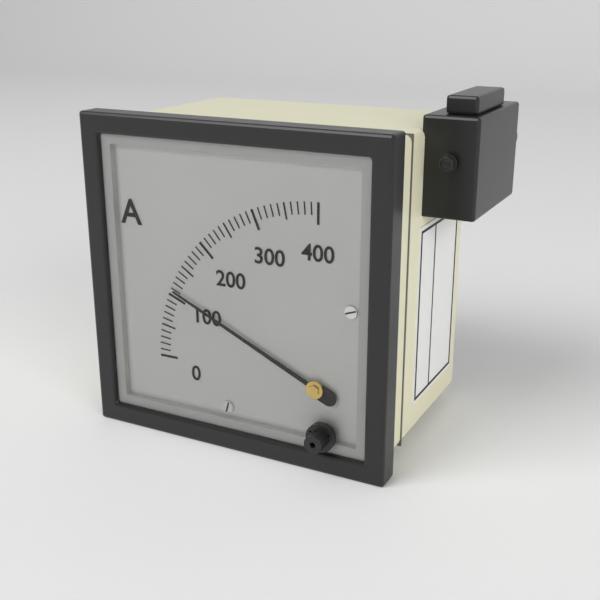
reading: 110 A
